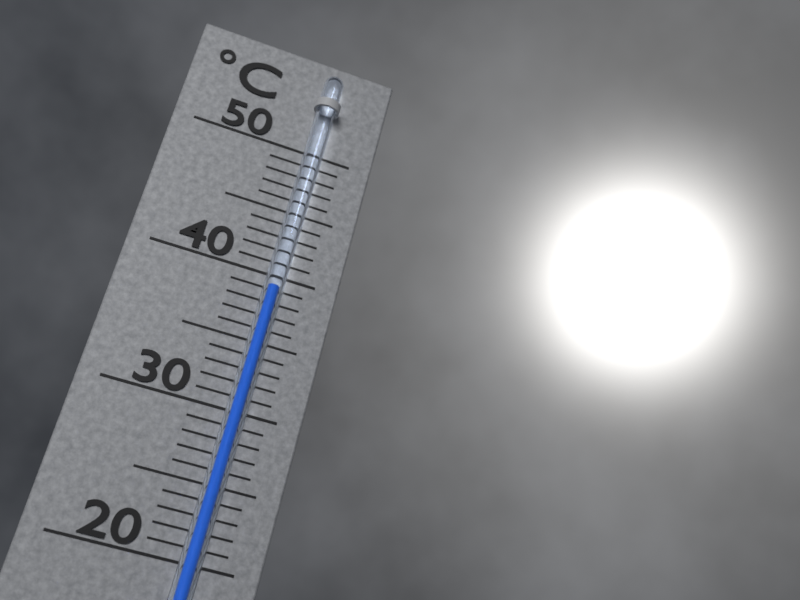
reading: 39 °C
